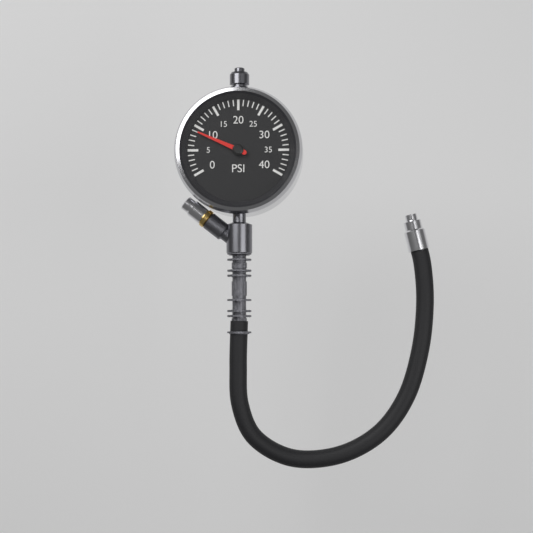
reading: 9 psi
